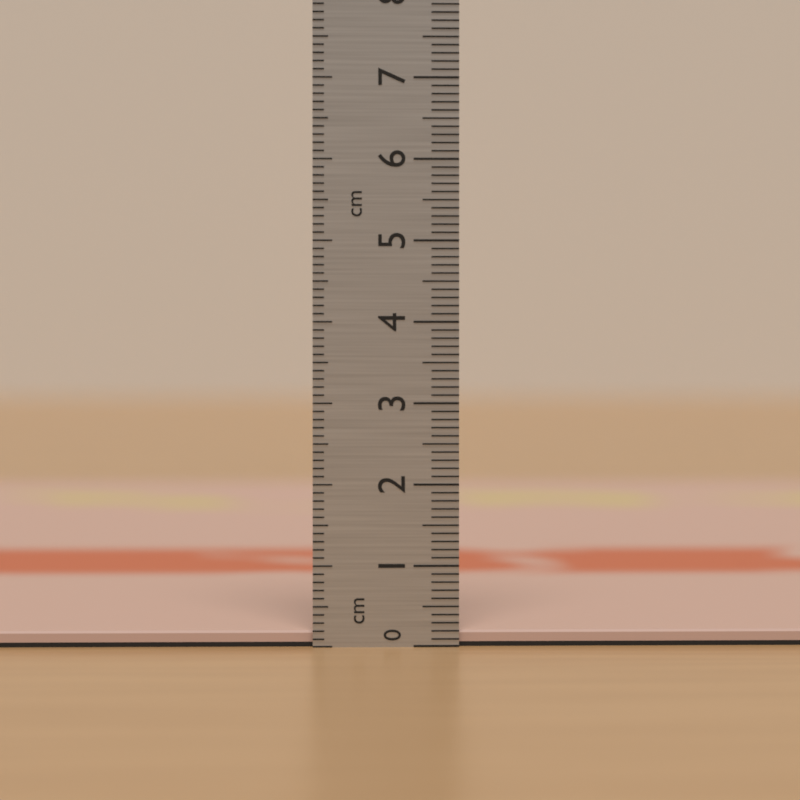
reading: 0.2 cm
